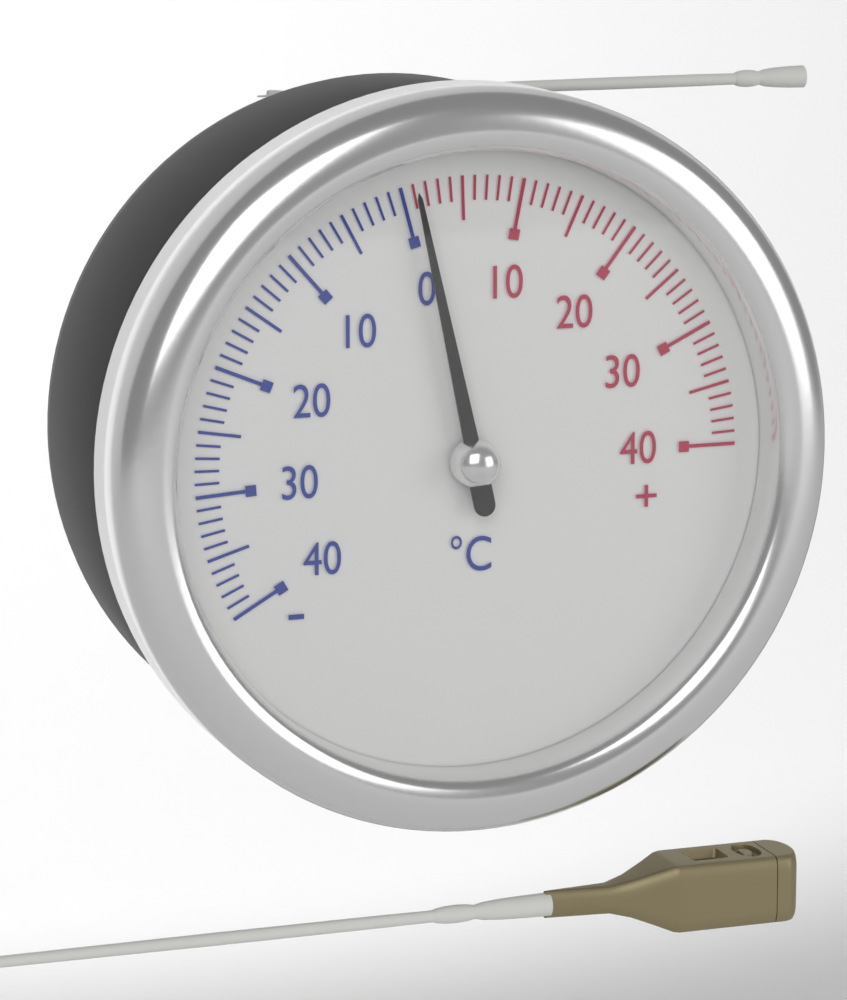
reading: 1 °C
